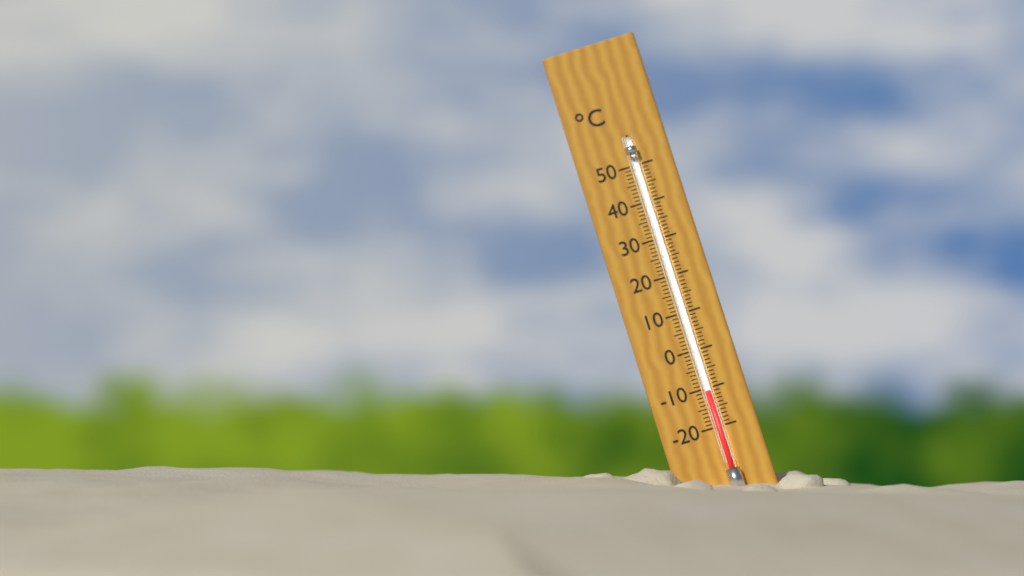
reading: -11 °C
